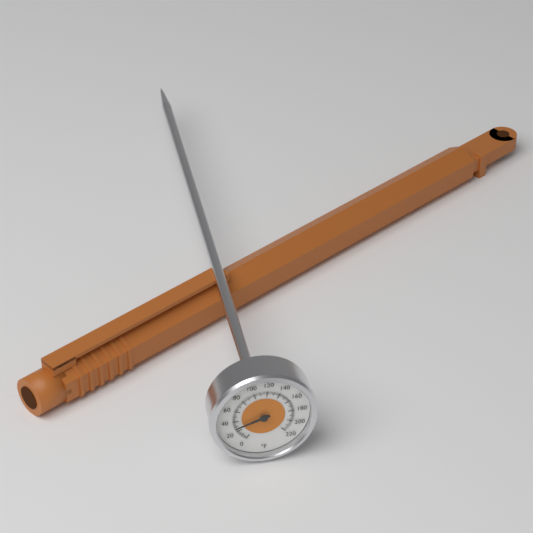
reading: 28 °F
